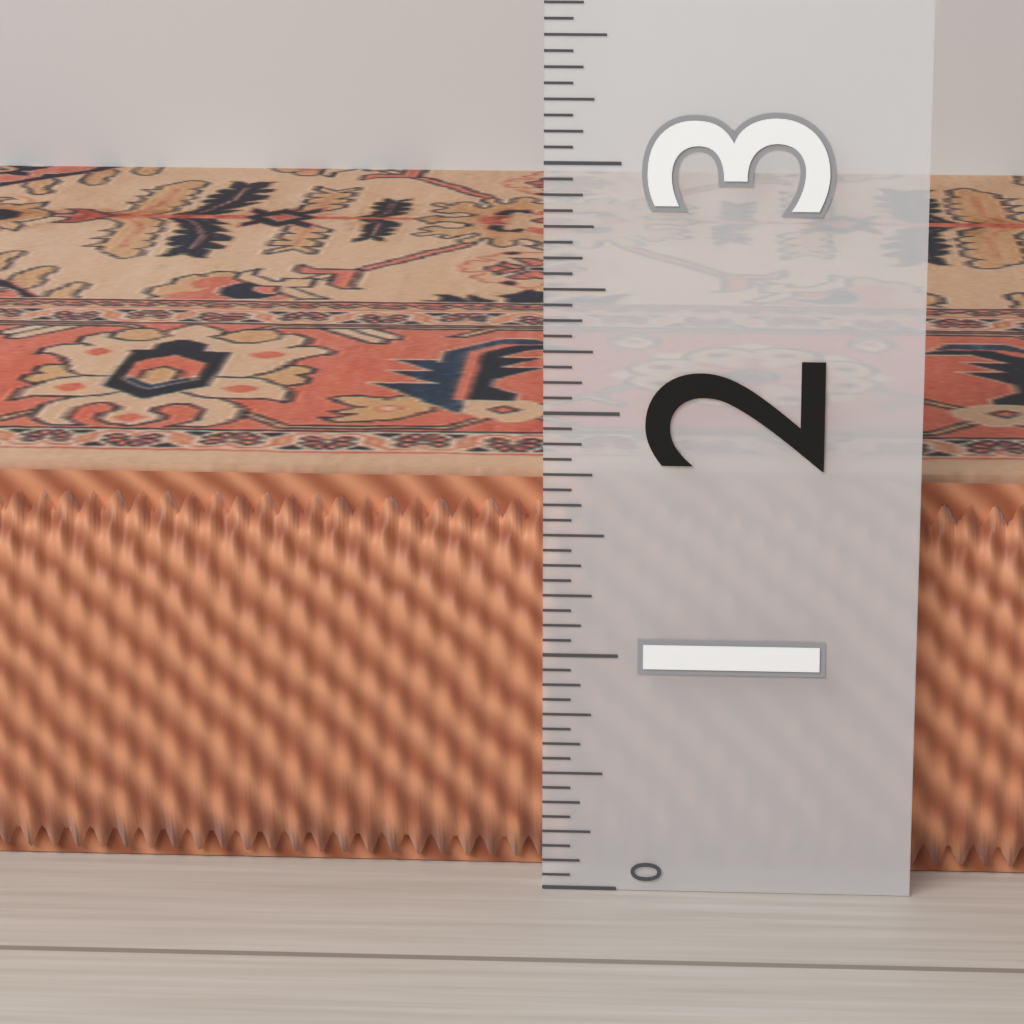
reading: 1.6875 (no unit)
